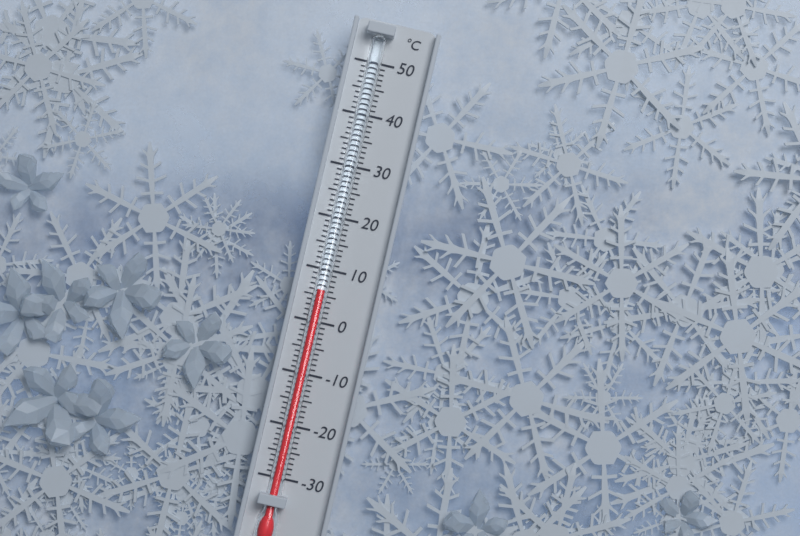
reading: 6 °C
